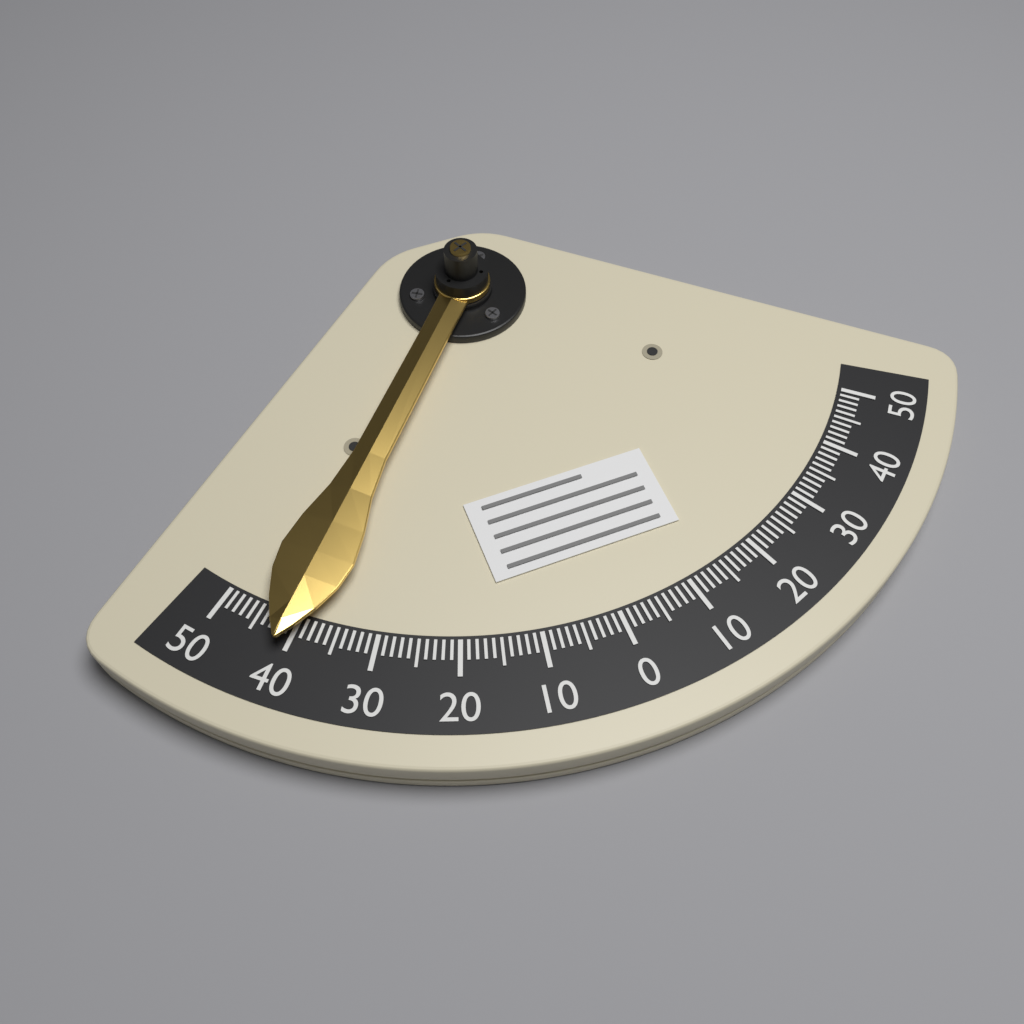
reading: 41 (no unit)
